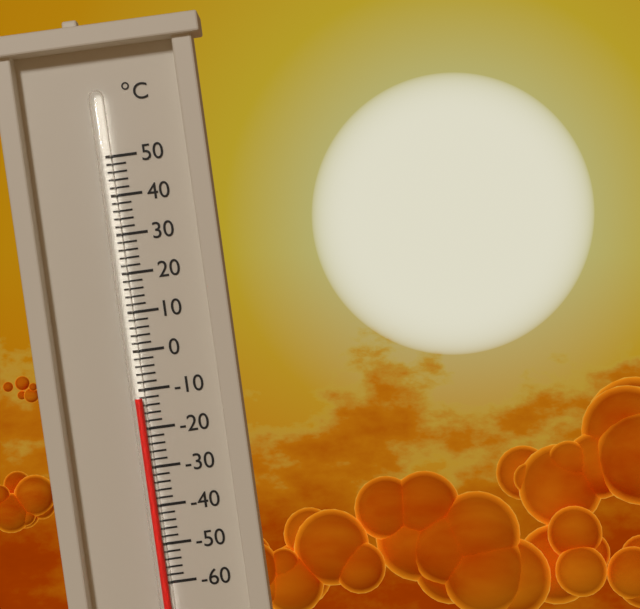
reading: -12 °C
